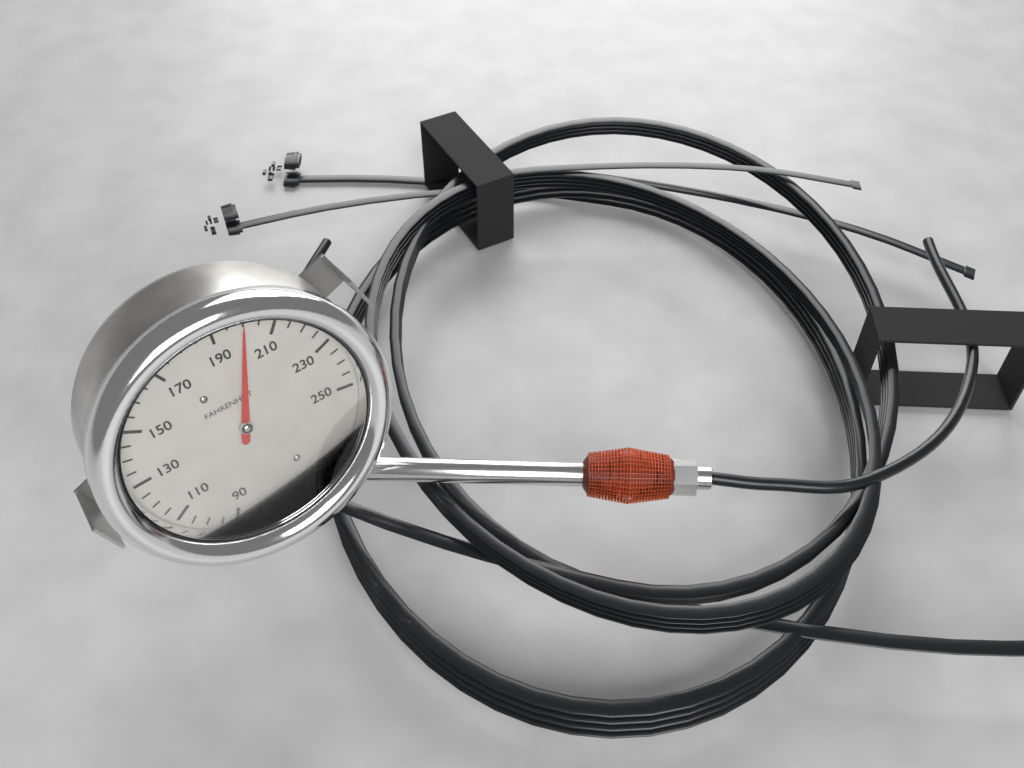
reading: 200 °F
